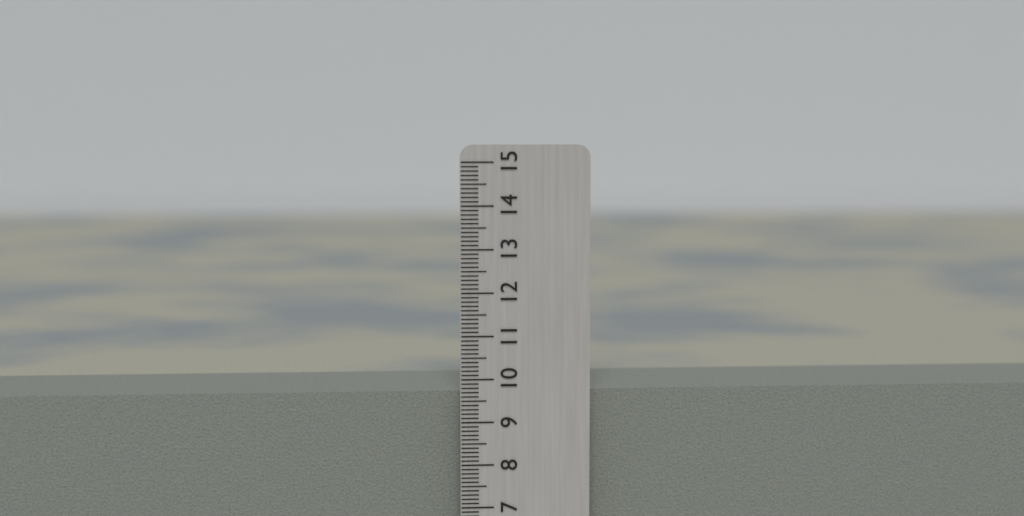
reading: 9.7 cm
